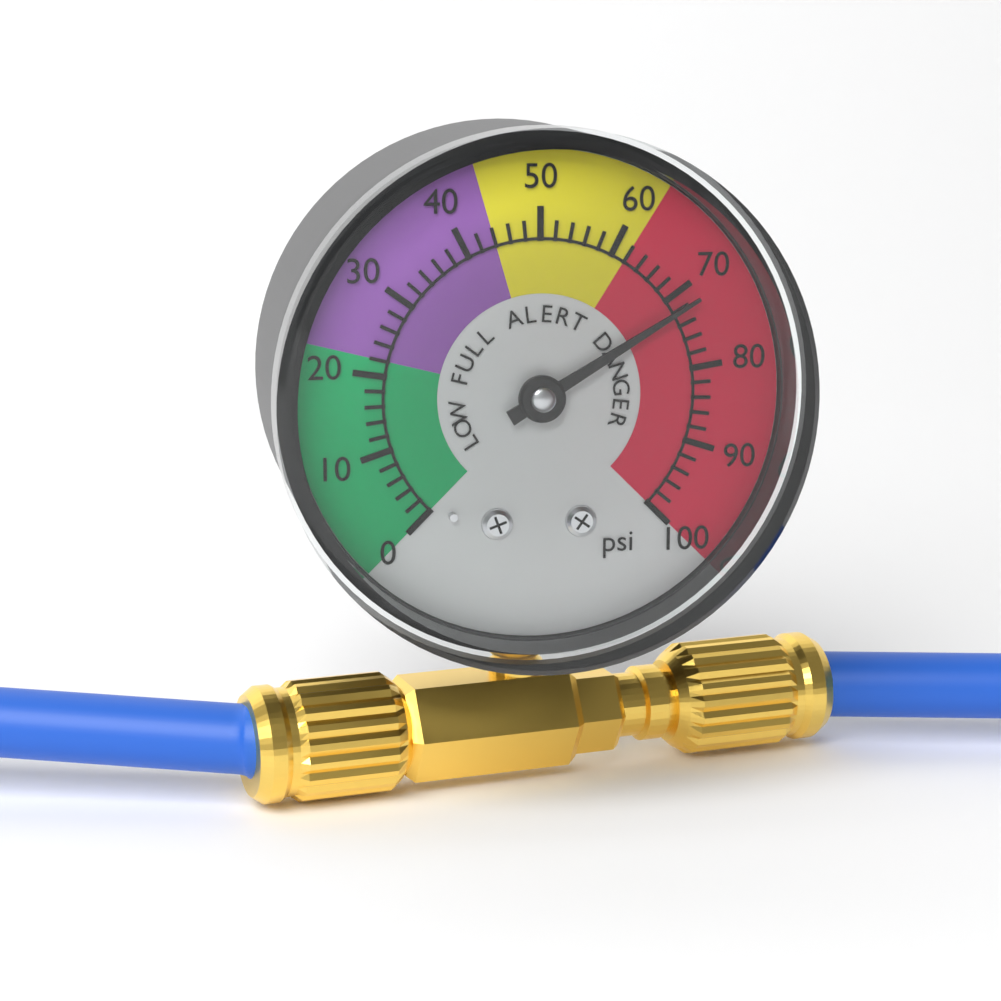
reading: 72 psi
